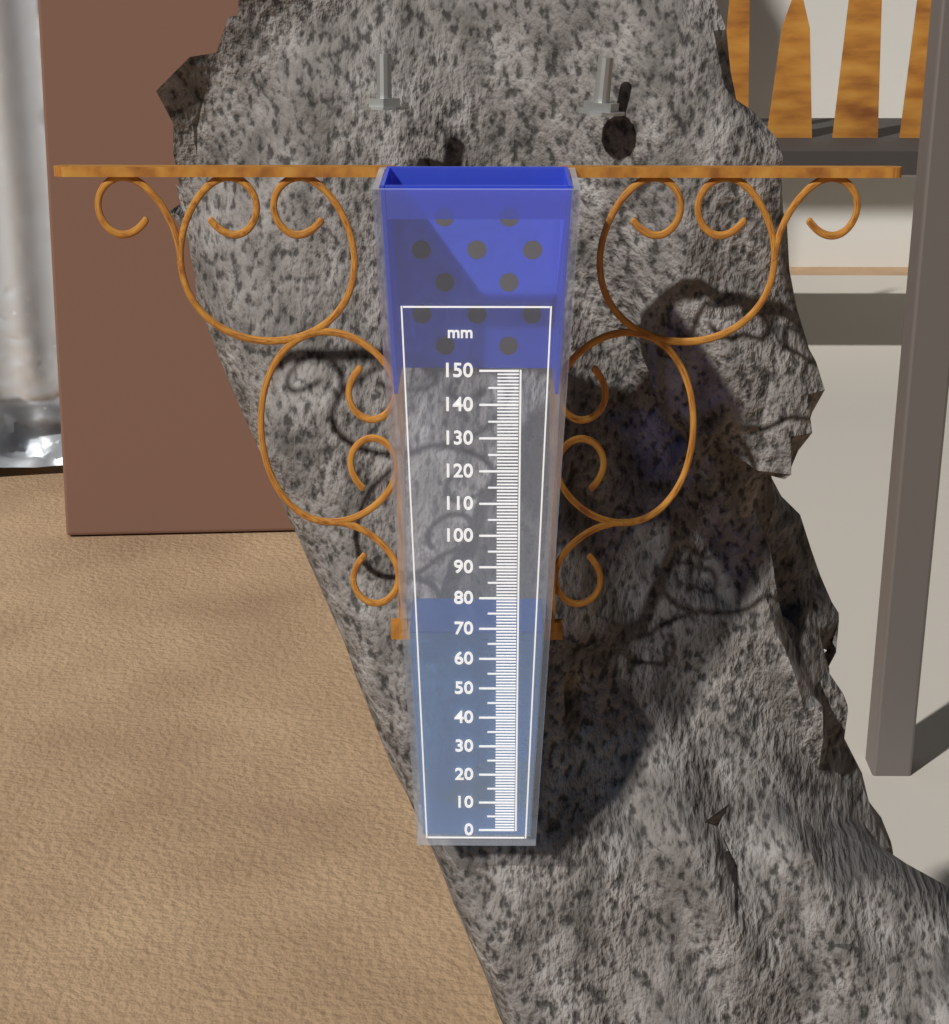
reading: 68 mm
